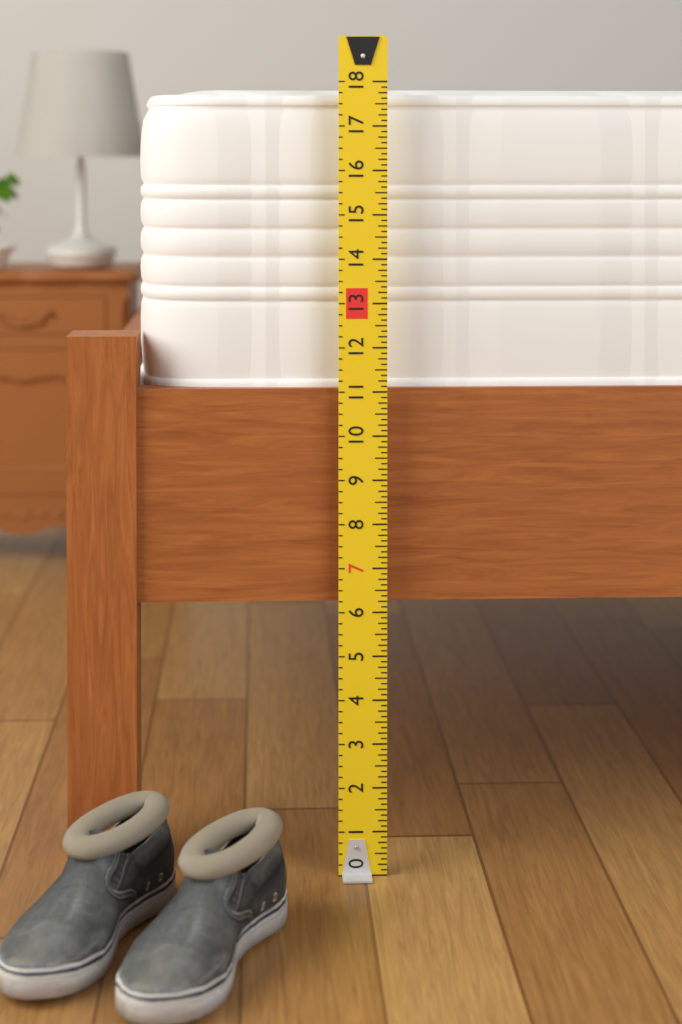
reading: 17.875 (no unit)
